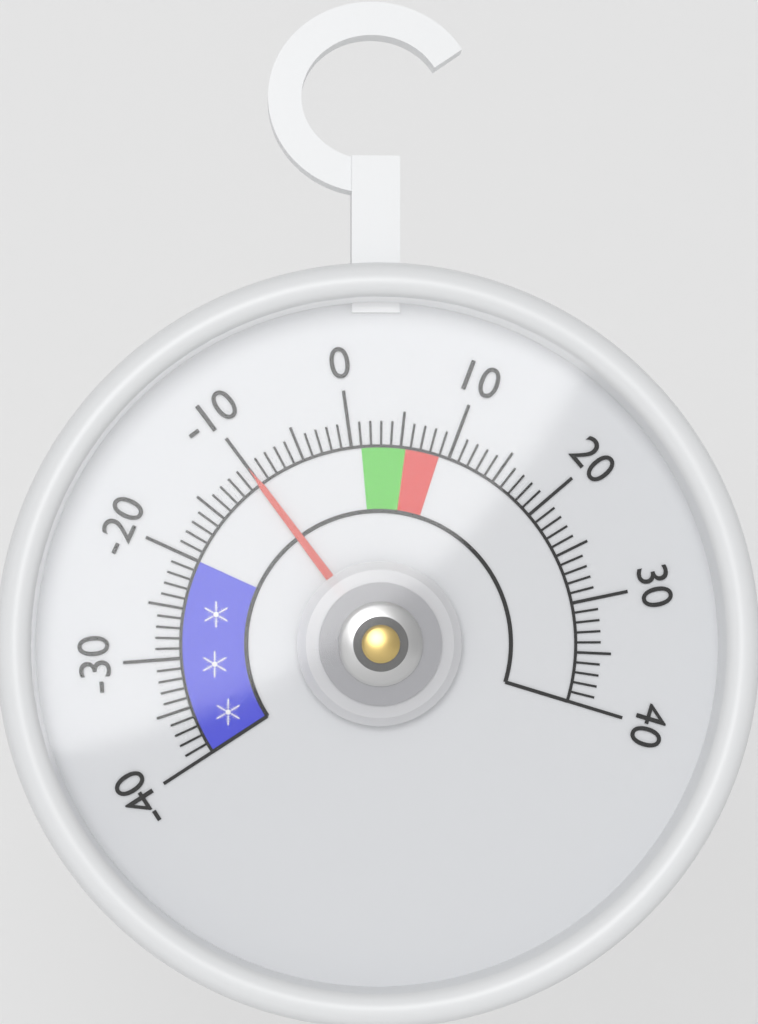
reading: -10 (no unit)
